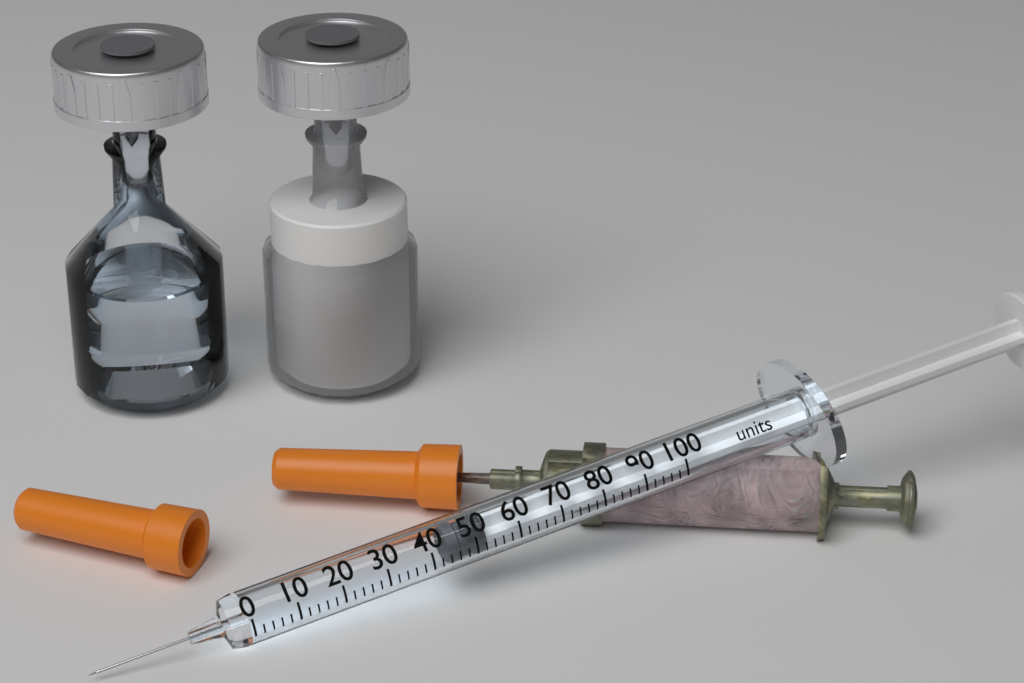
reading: 44 units
